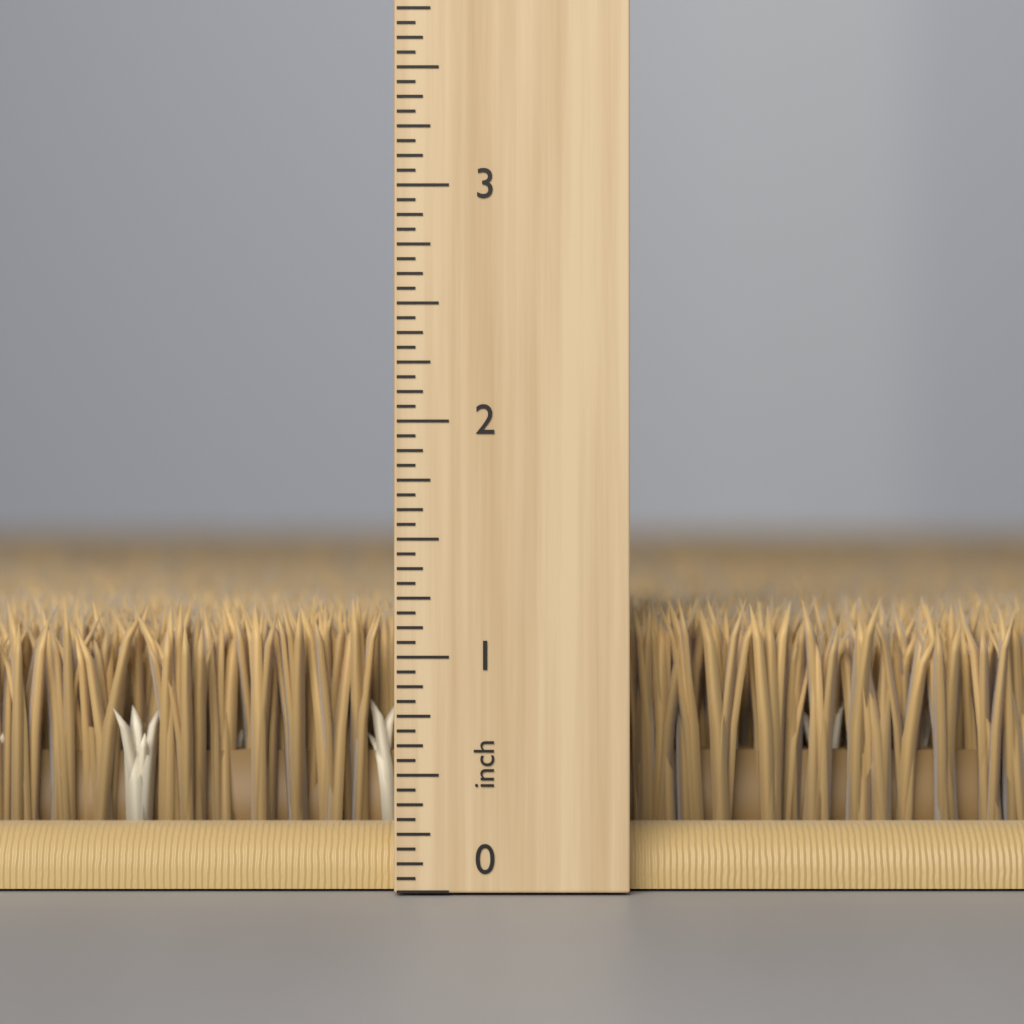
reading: 1.2500 inch
